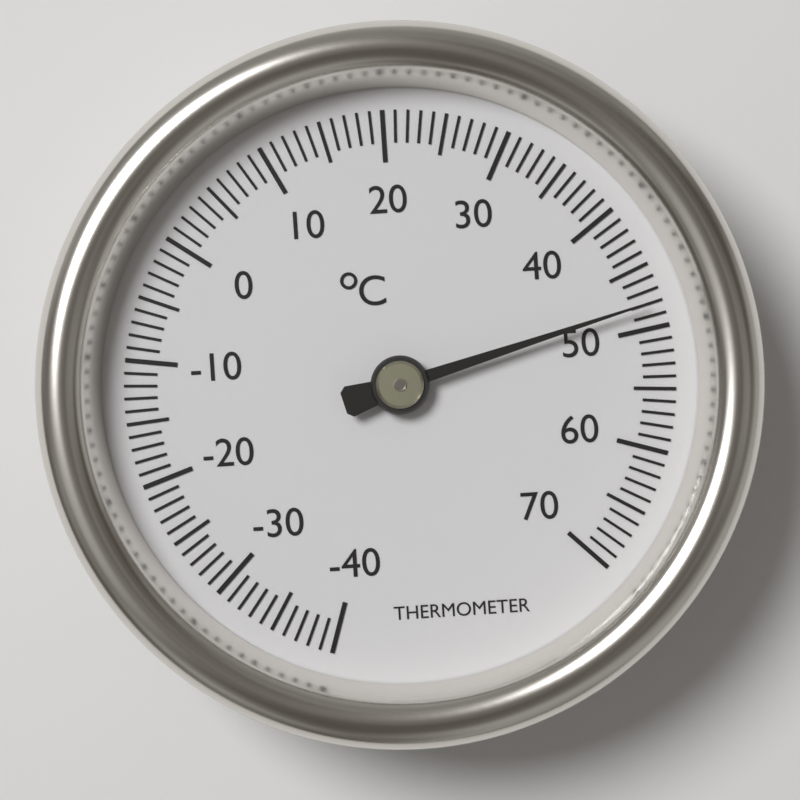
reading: 48 °C
